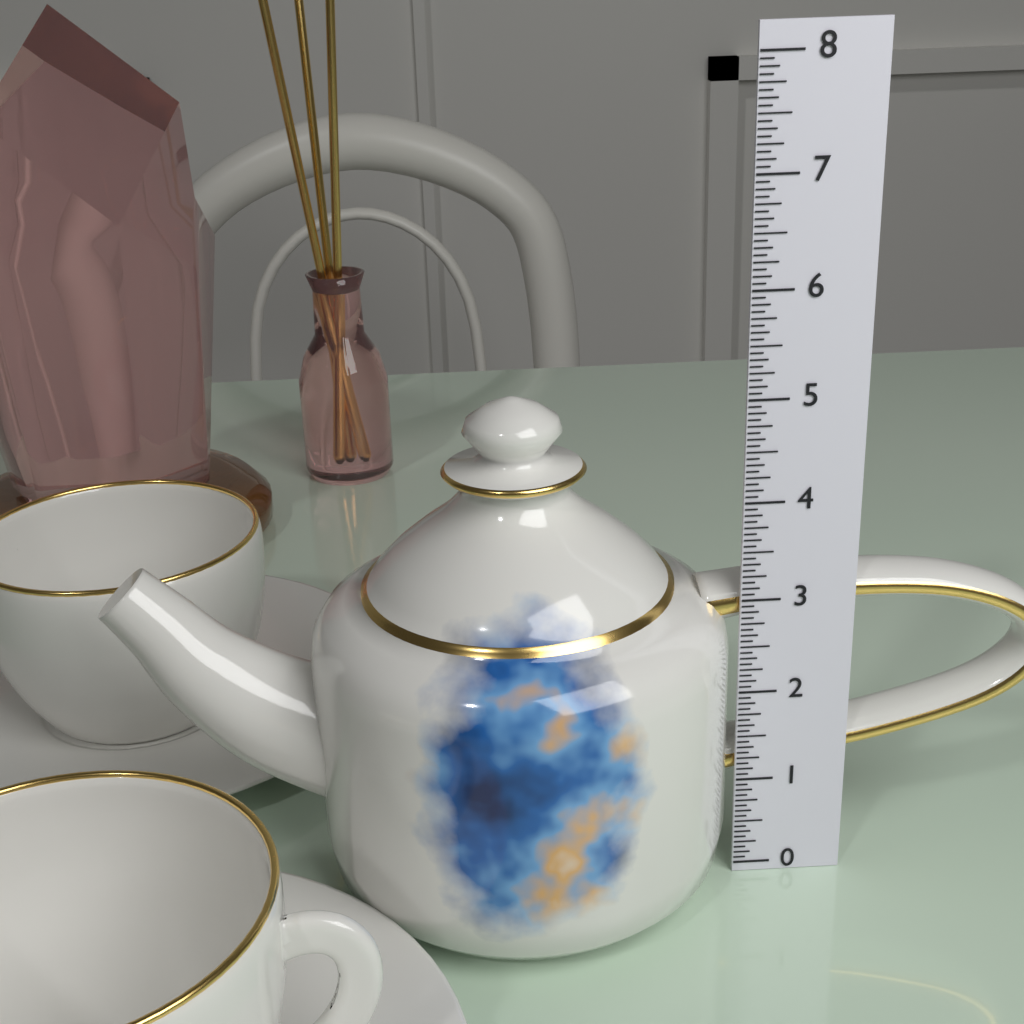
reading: 5.0000 (no unit)
